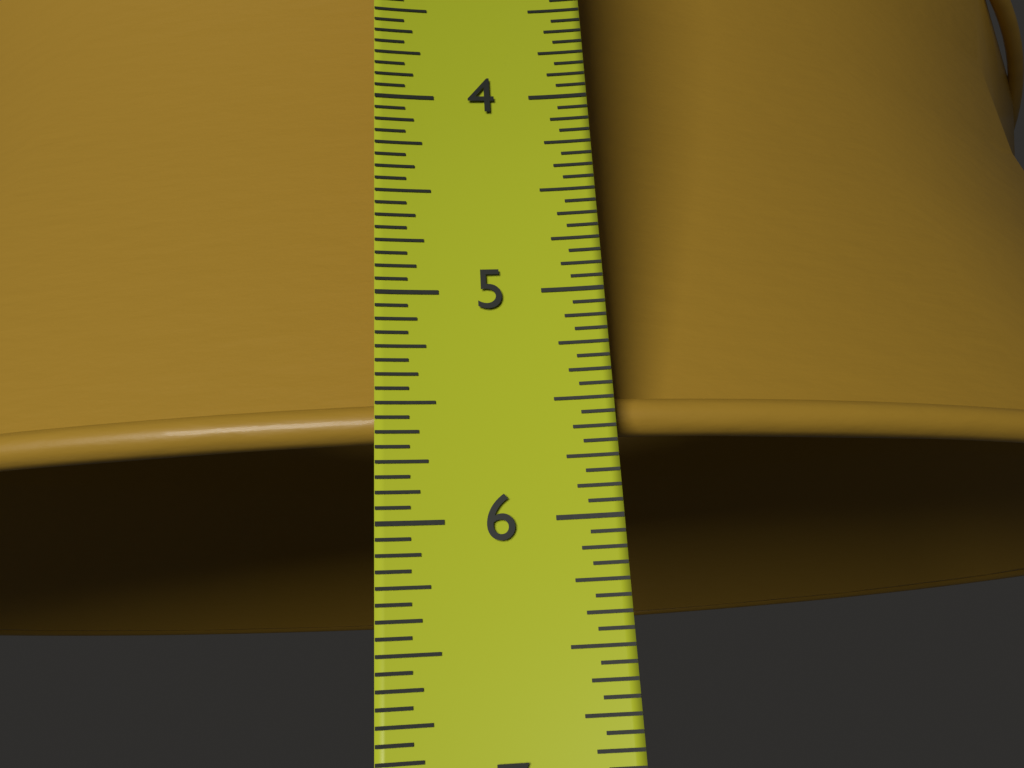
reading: 5.6250 in
